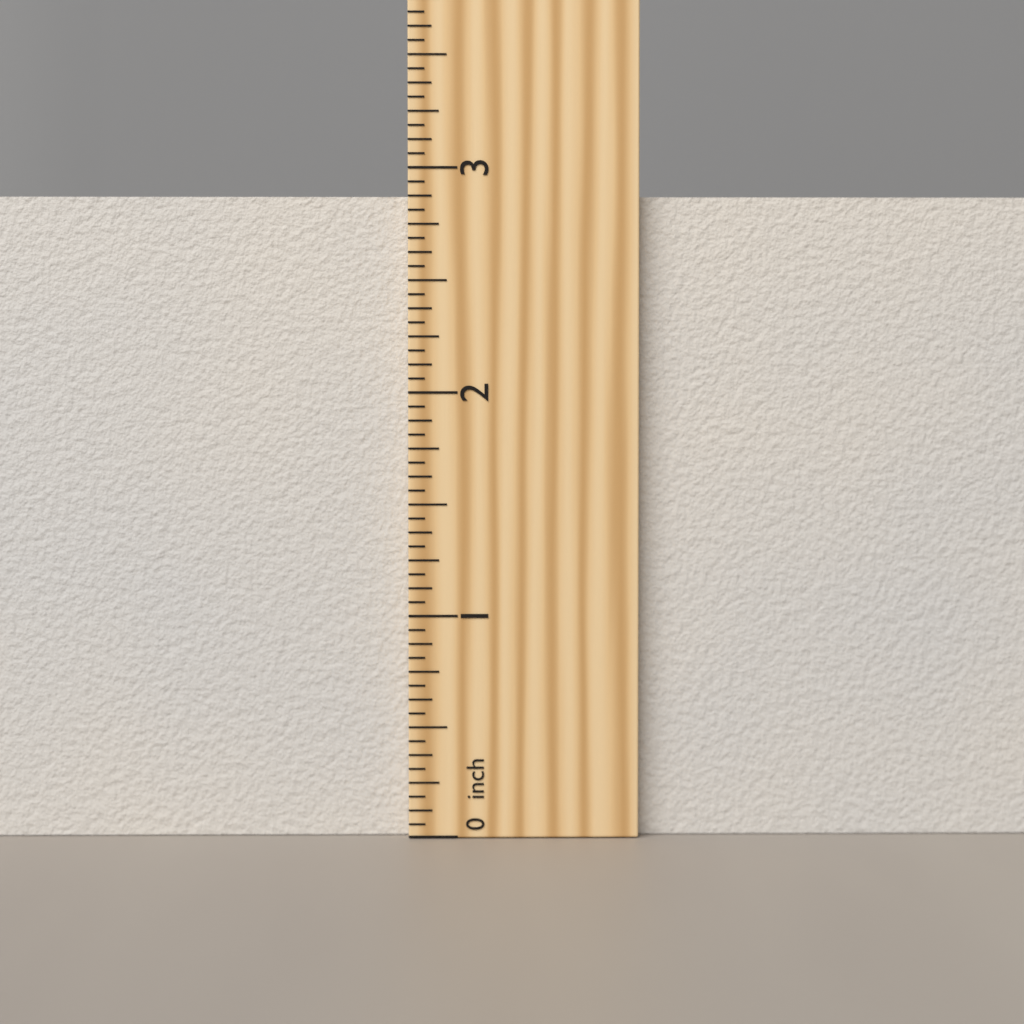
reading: 2.8750 inch
